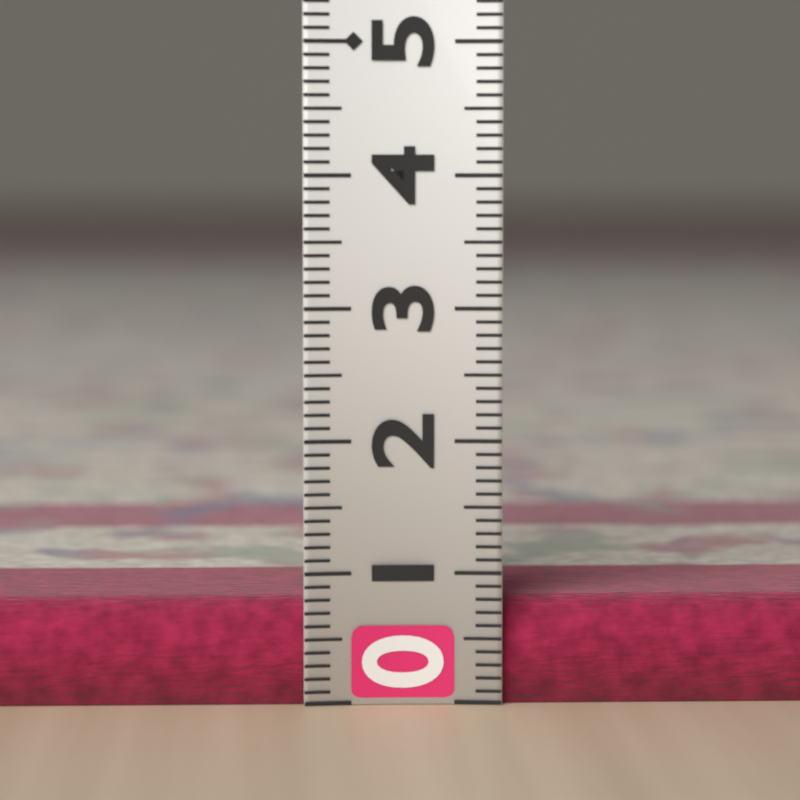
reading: 0.8 (no unit)
